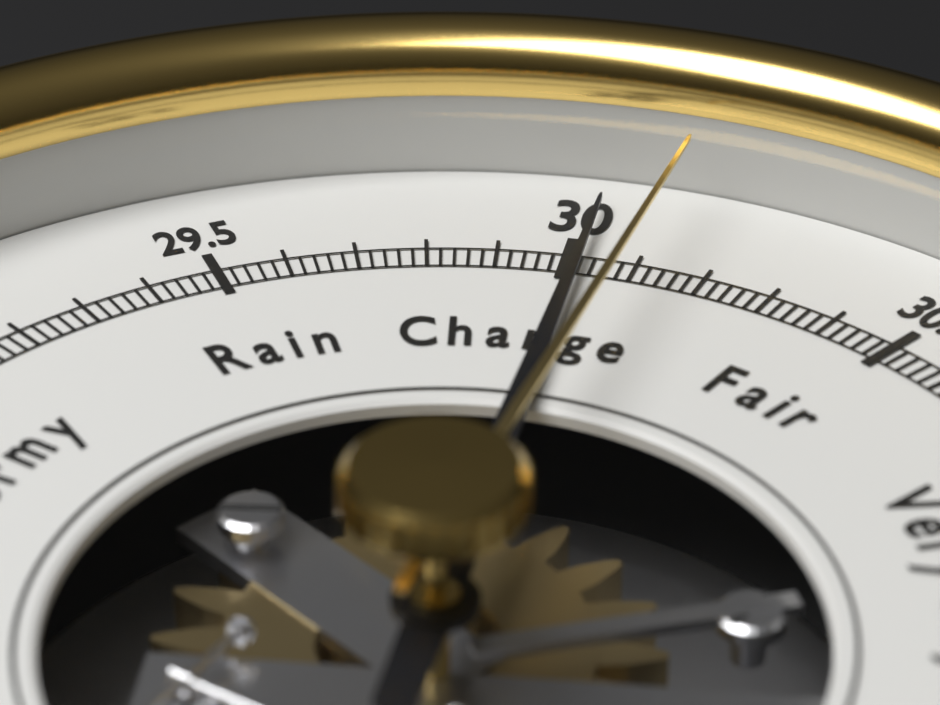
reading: 30.02 inHg
